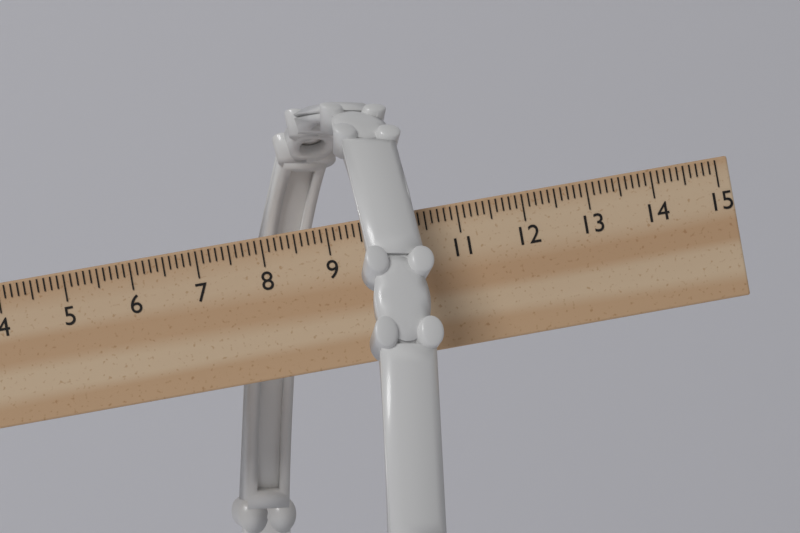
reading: 10.4 cm
